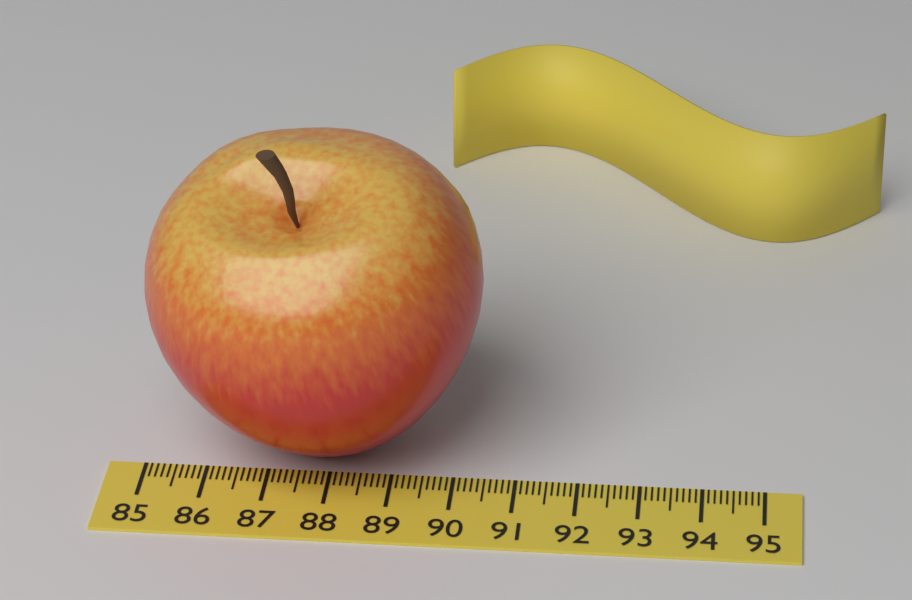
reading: 90.4 (no unit)
